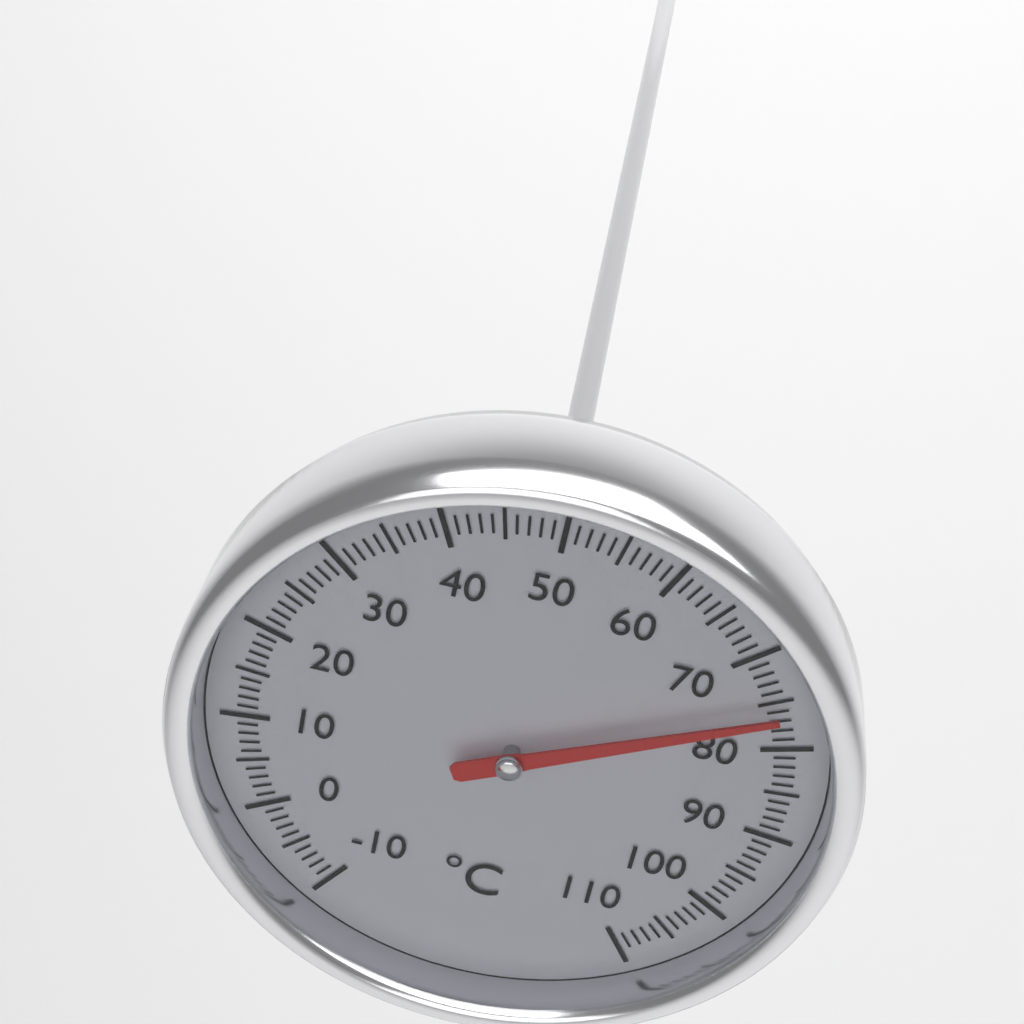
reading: 76 °C
